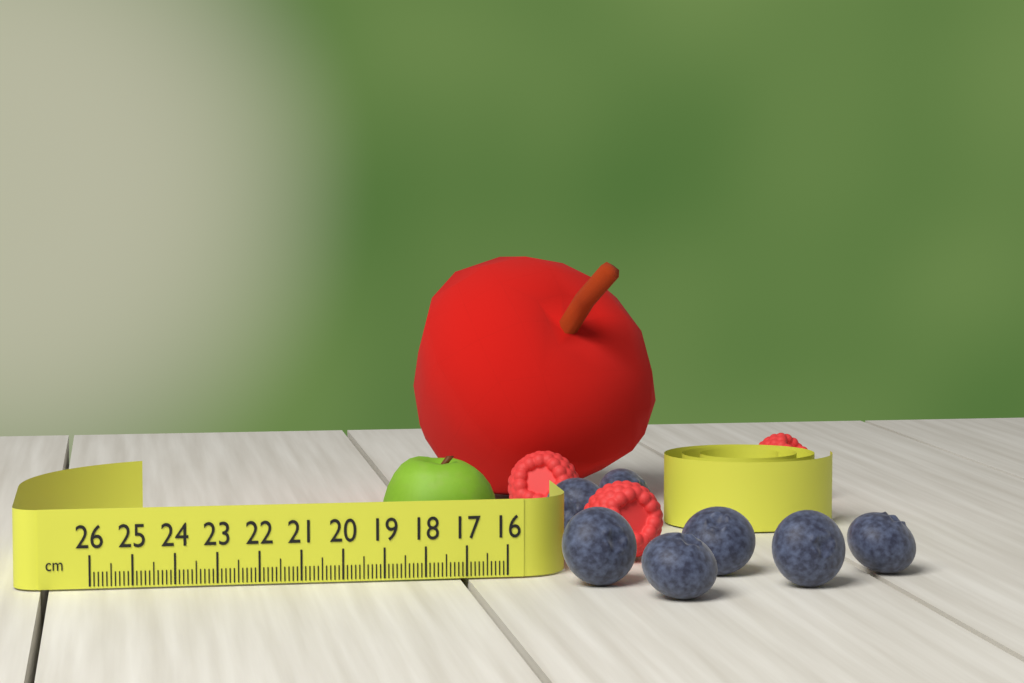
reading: 18.9 cm
